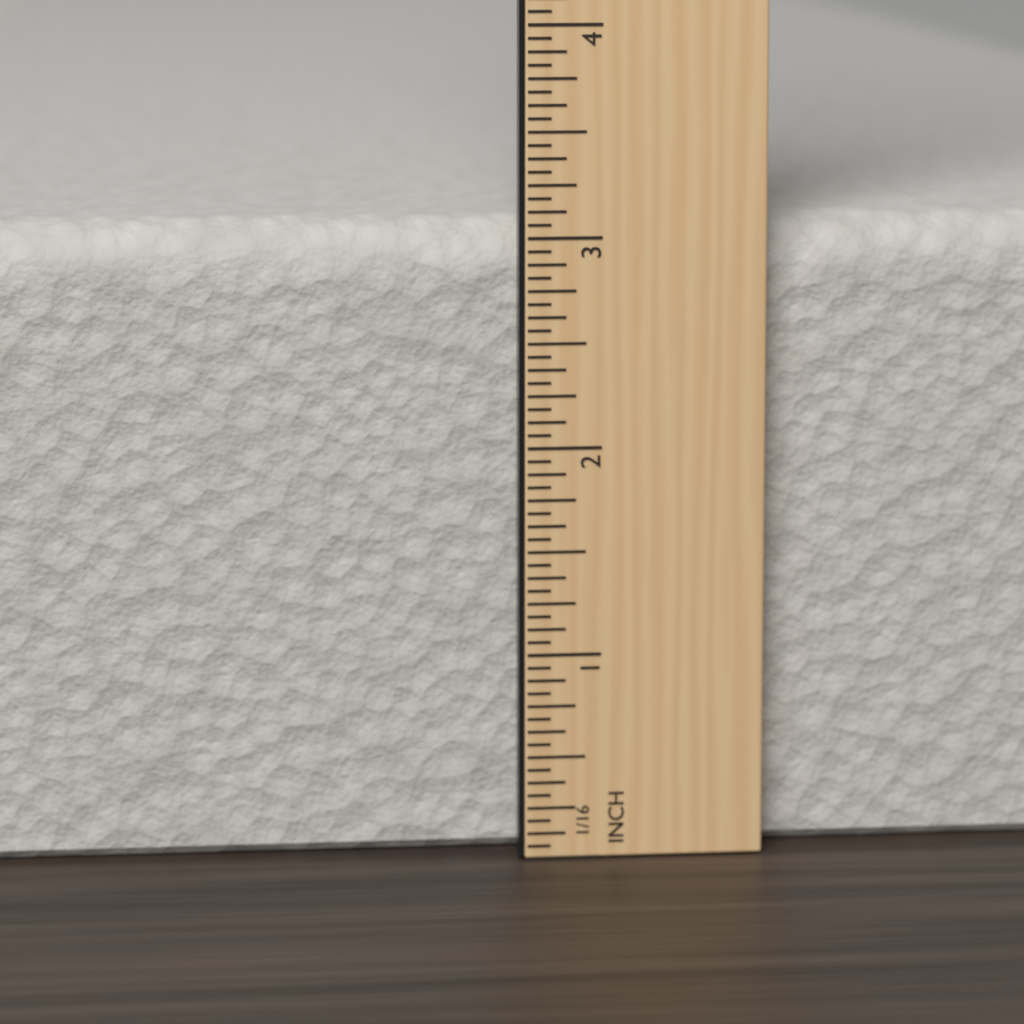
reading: 3.0625 in
